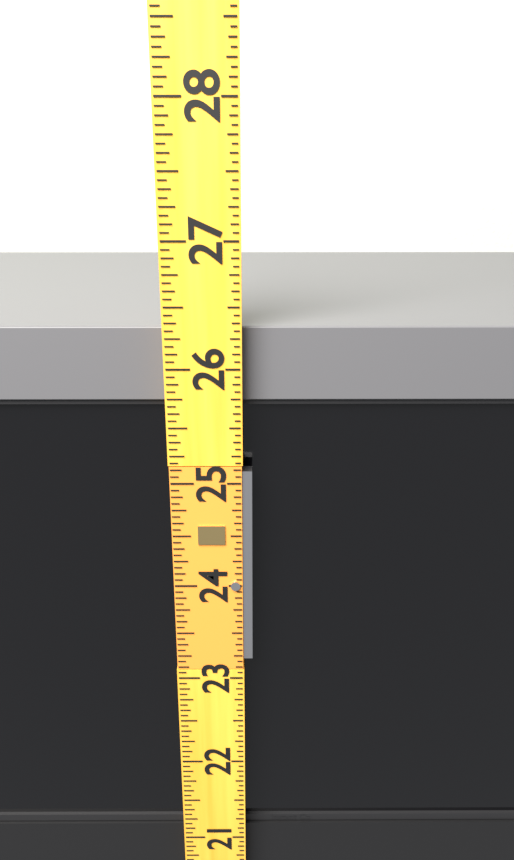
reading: 26.3125 (no unit)
